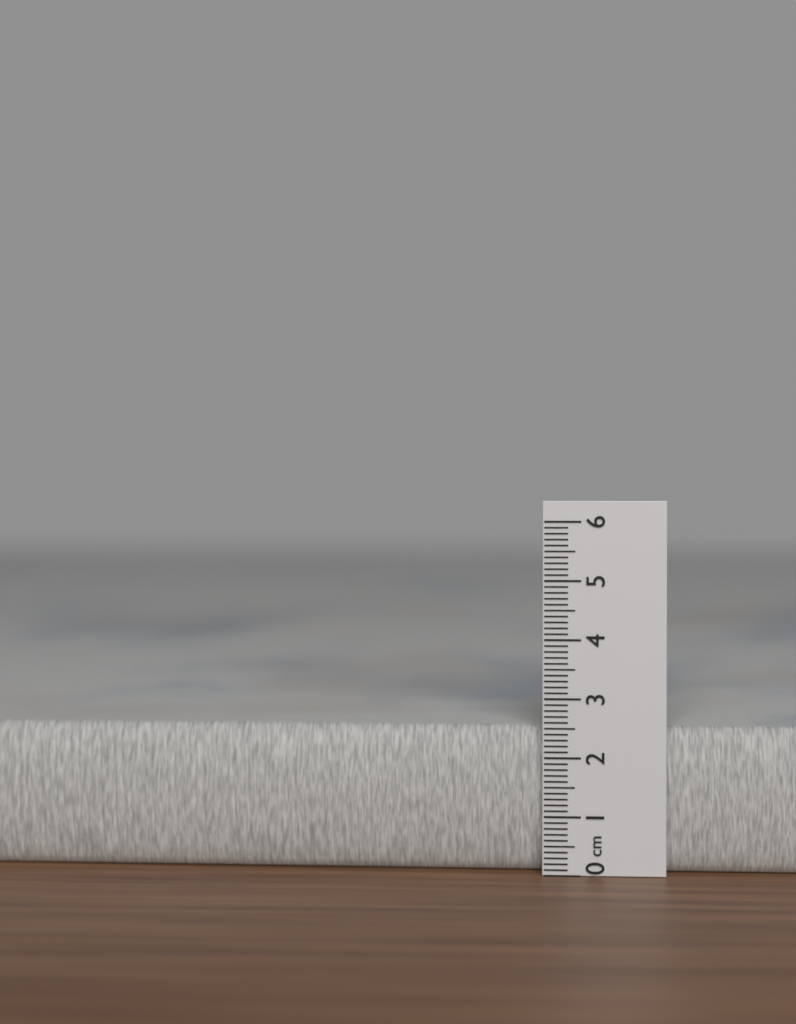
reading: 2.5 cm
